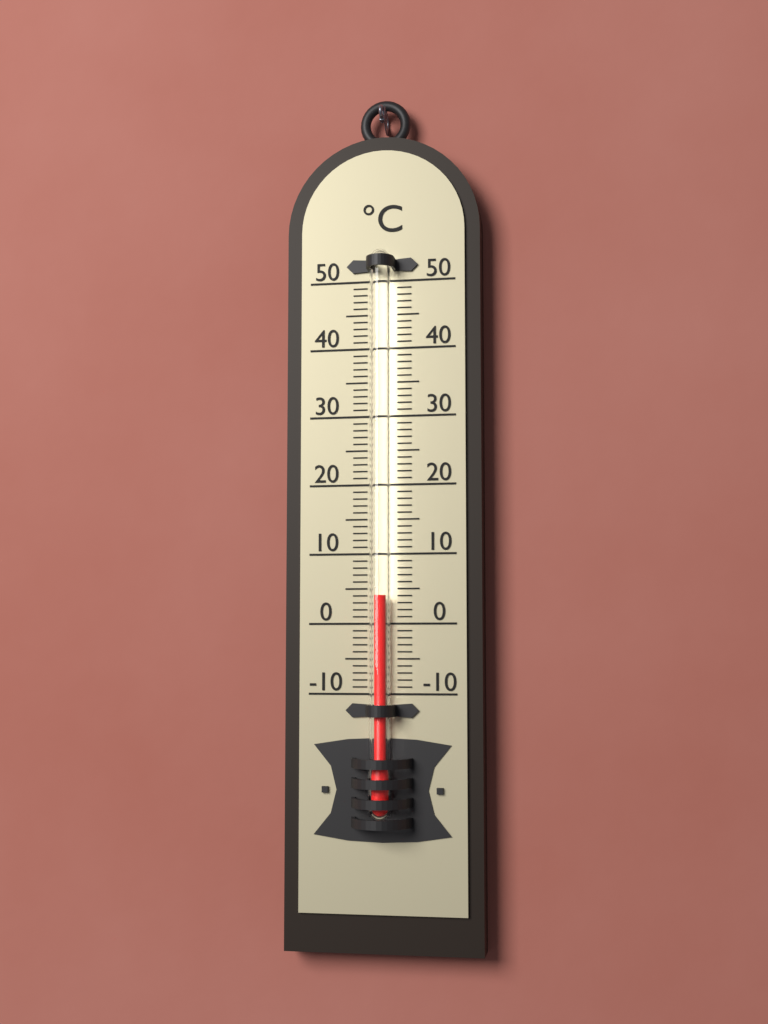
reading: 4 °C
